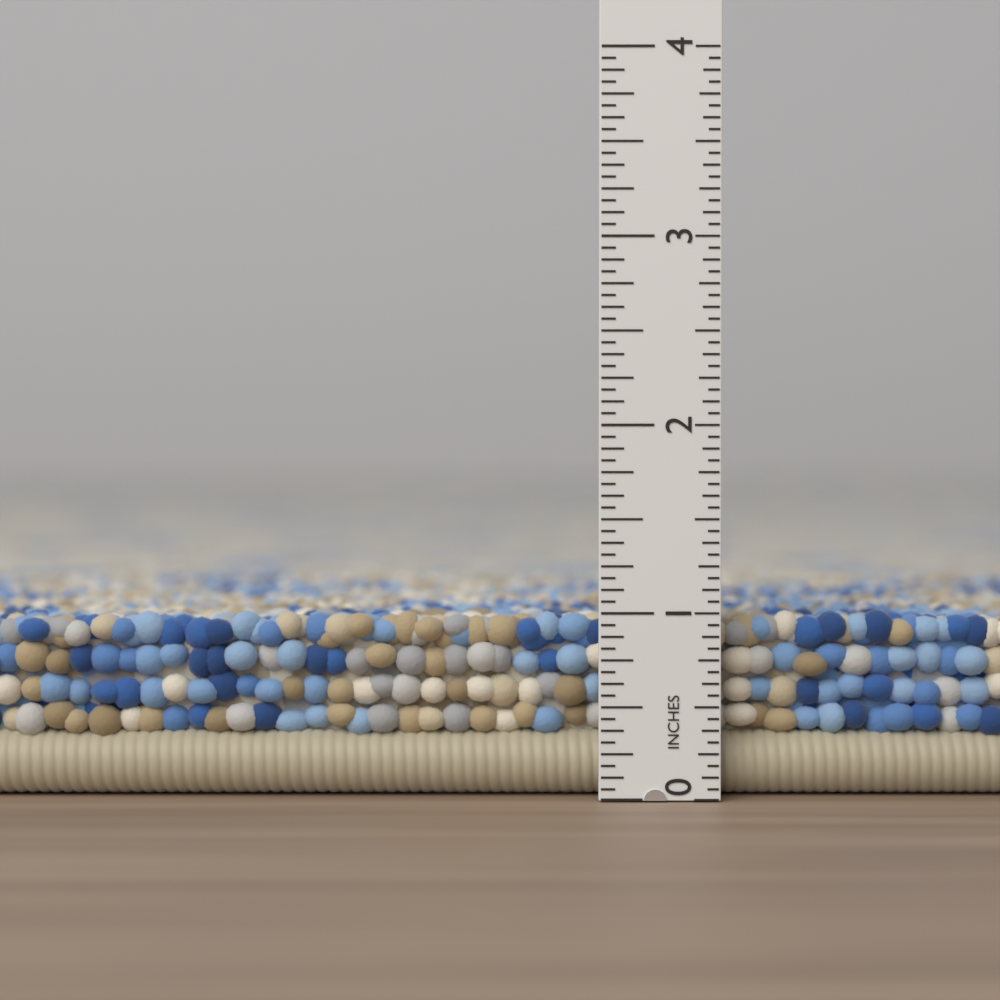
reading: 1.0000 in
